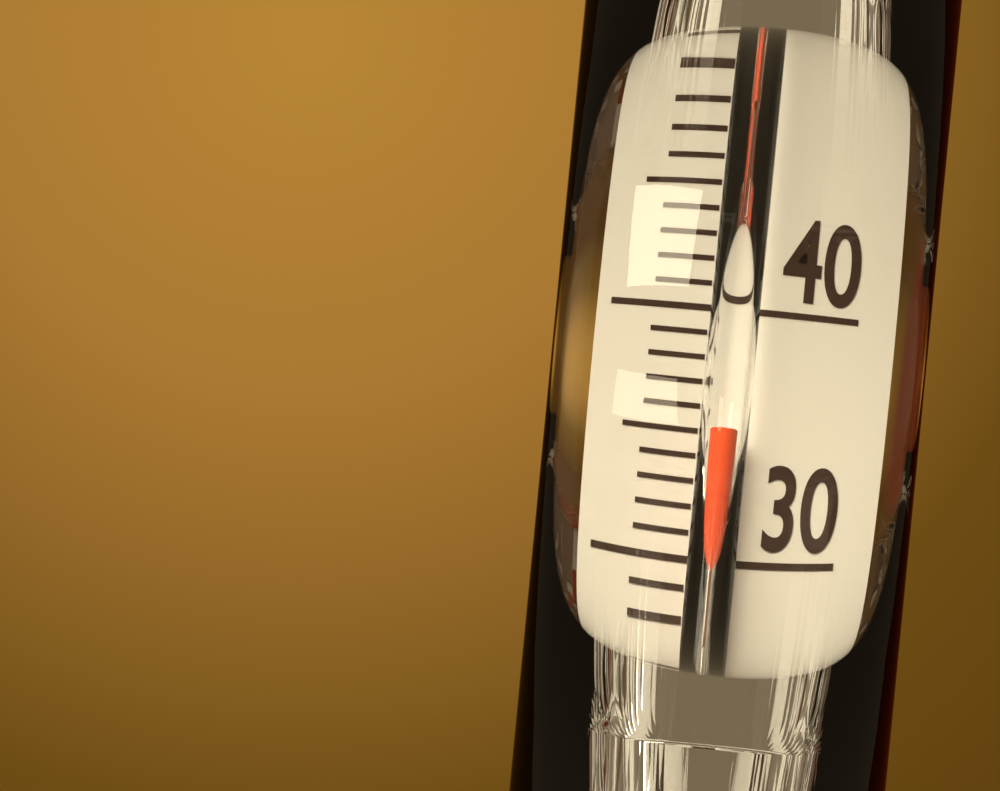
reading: 35 °C
